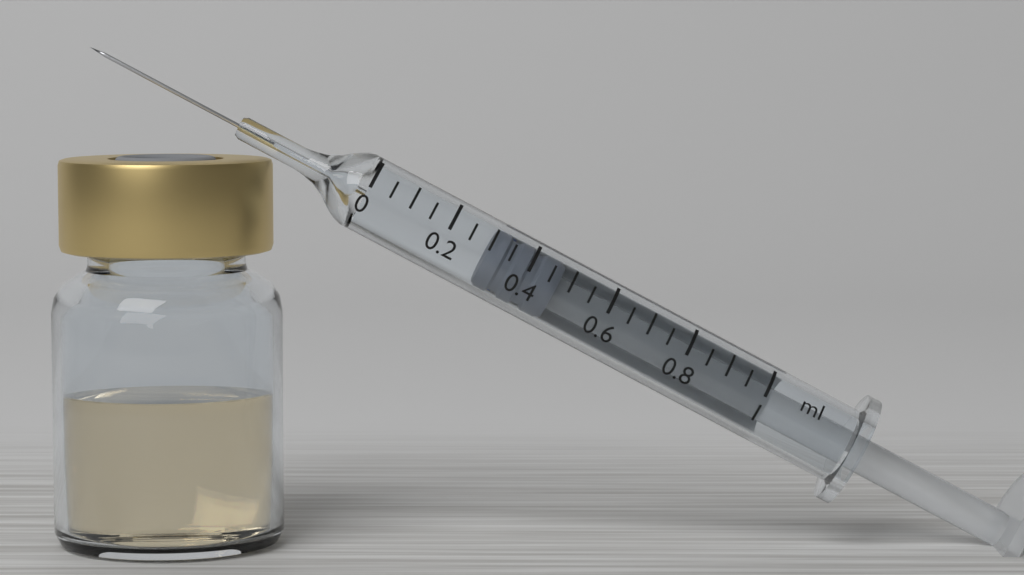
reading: 0.30 ml
